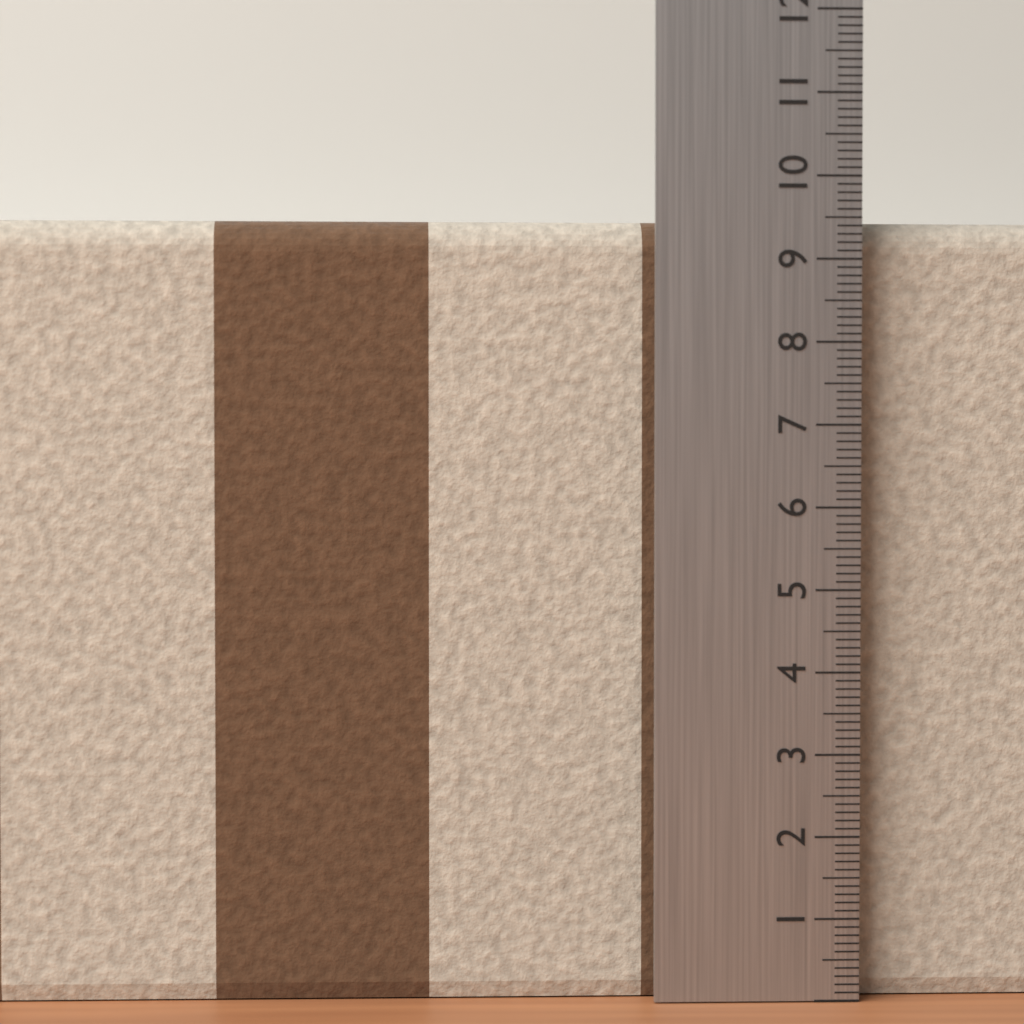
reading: 9.5 (no unit)
